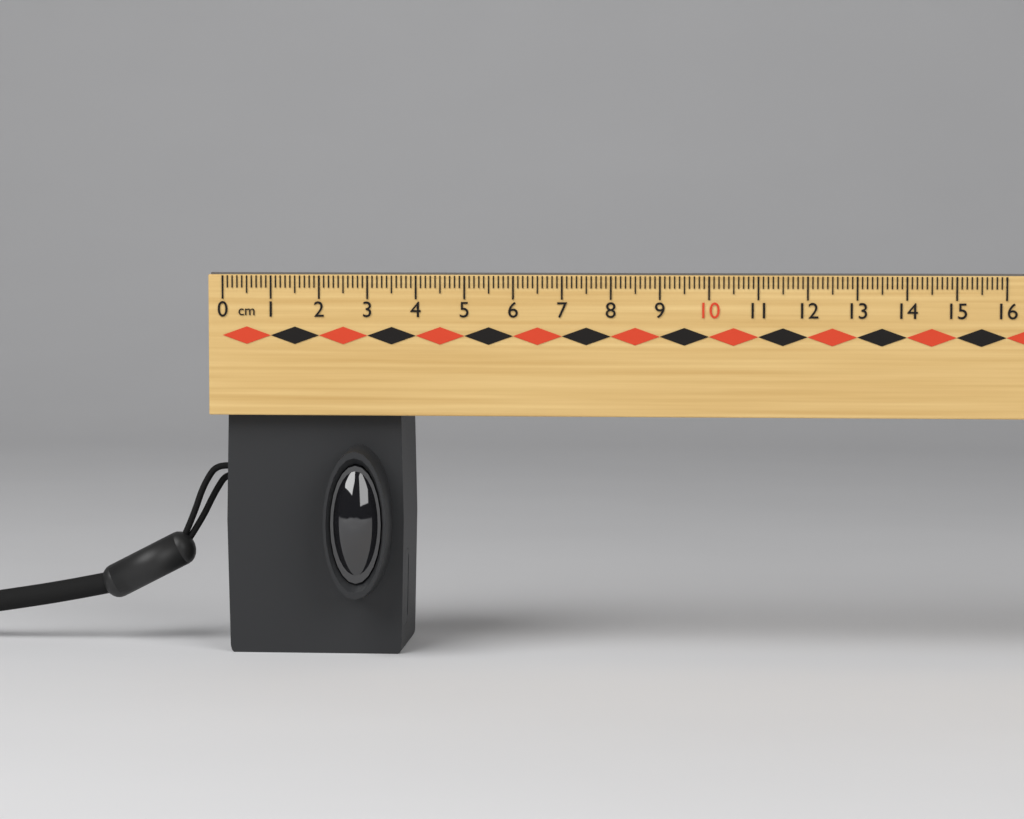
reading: 3.7 cm
